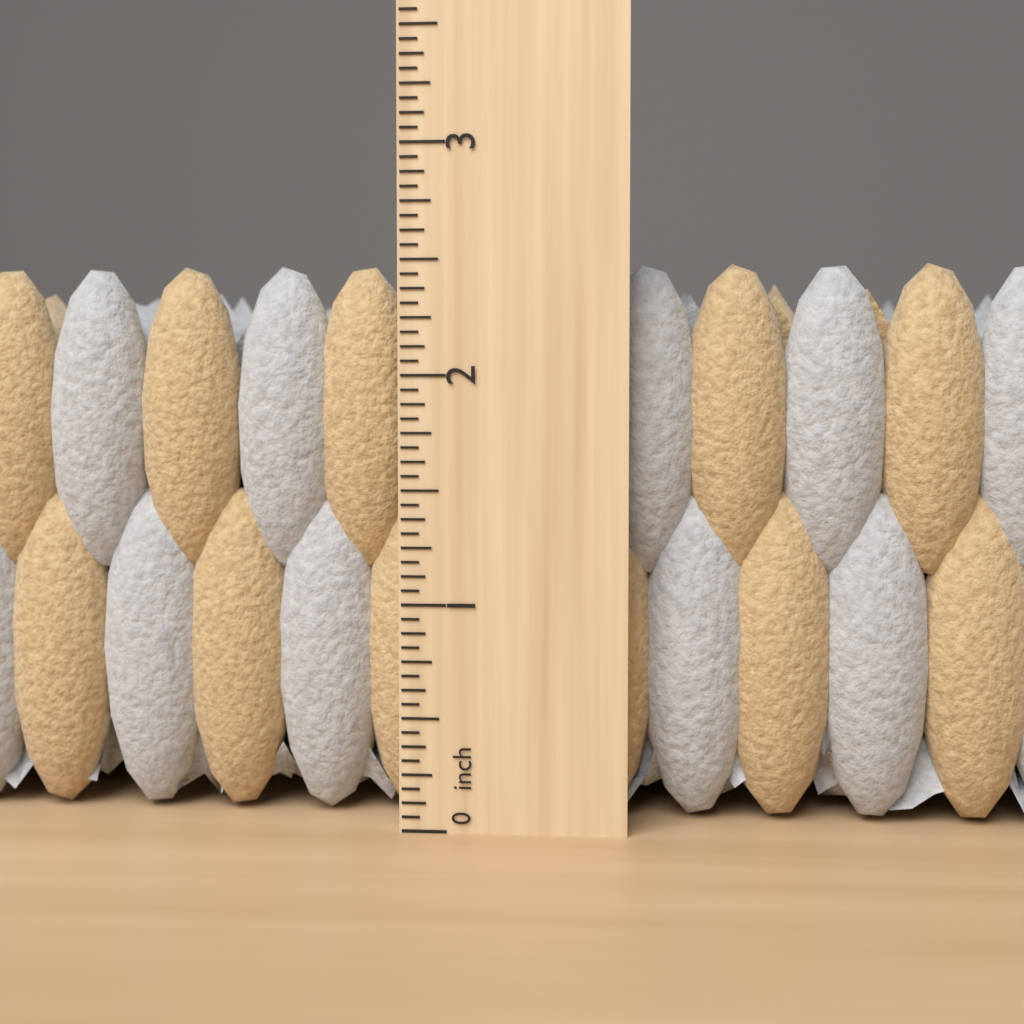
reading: 2.5000 inch
